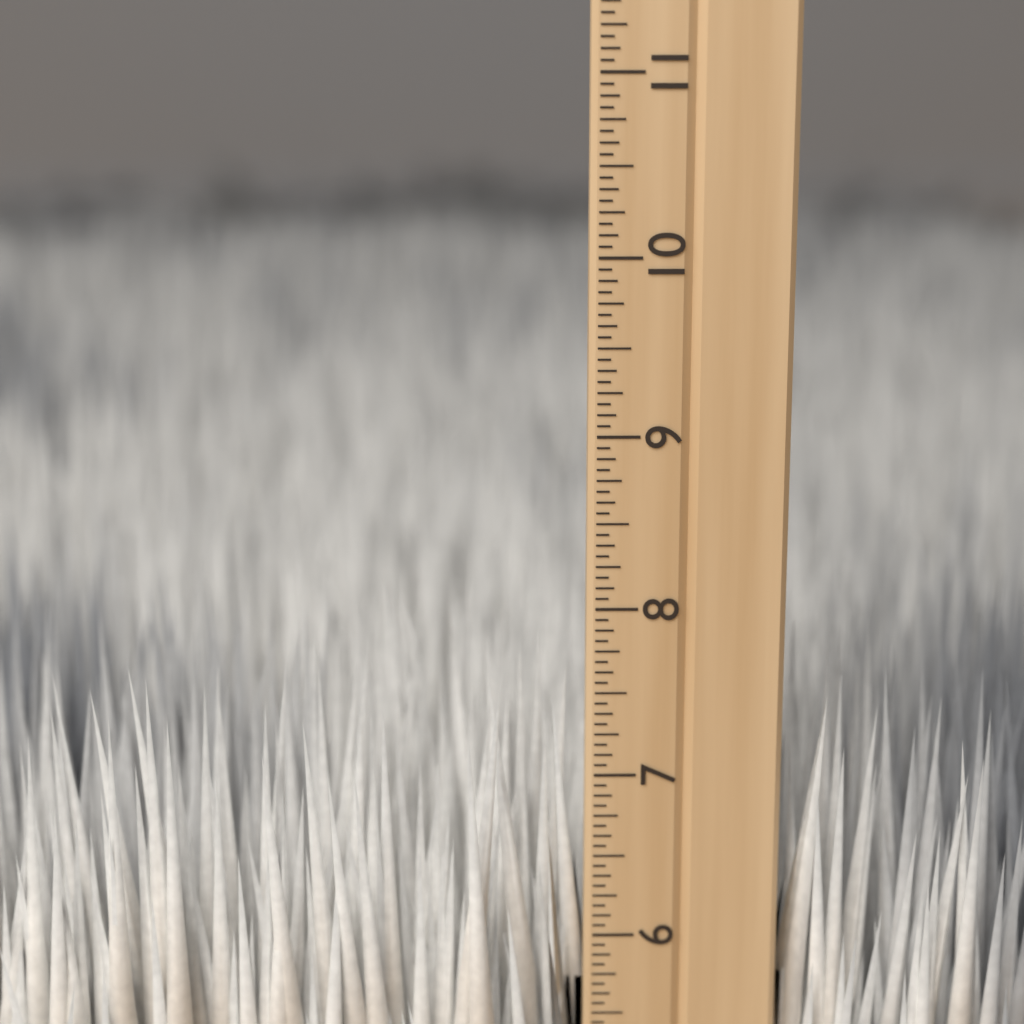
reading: 7.6875 inch
